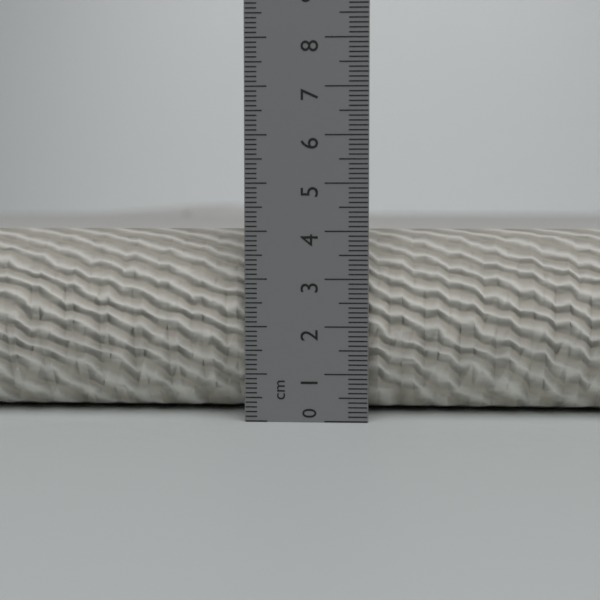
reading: 4.0 cm
